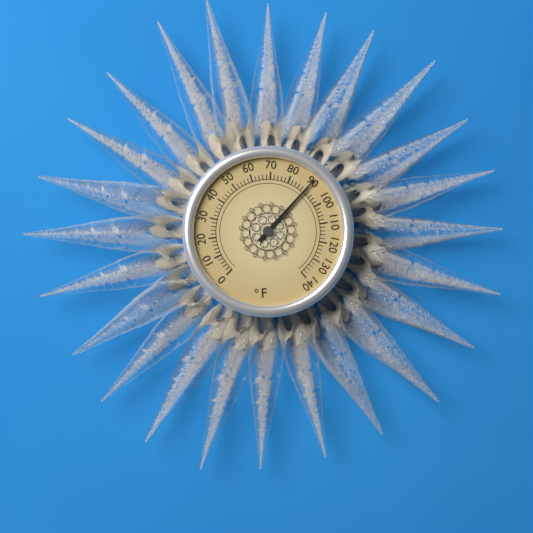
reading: 90 °F
